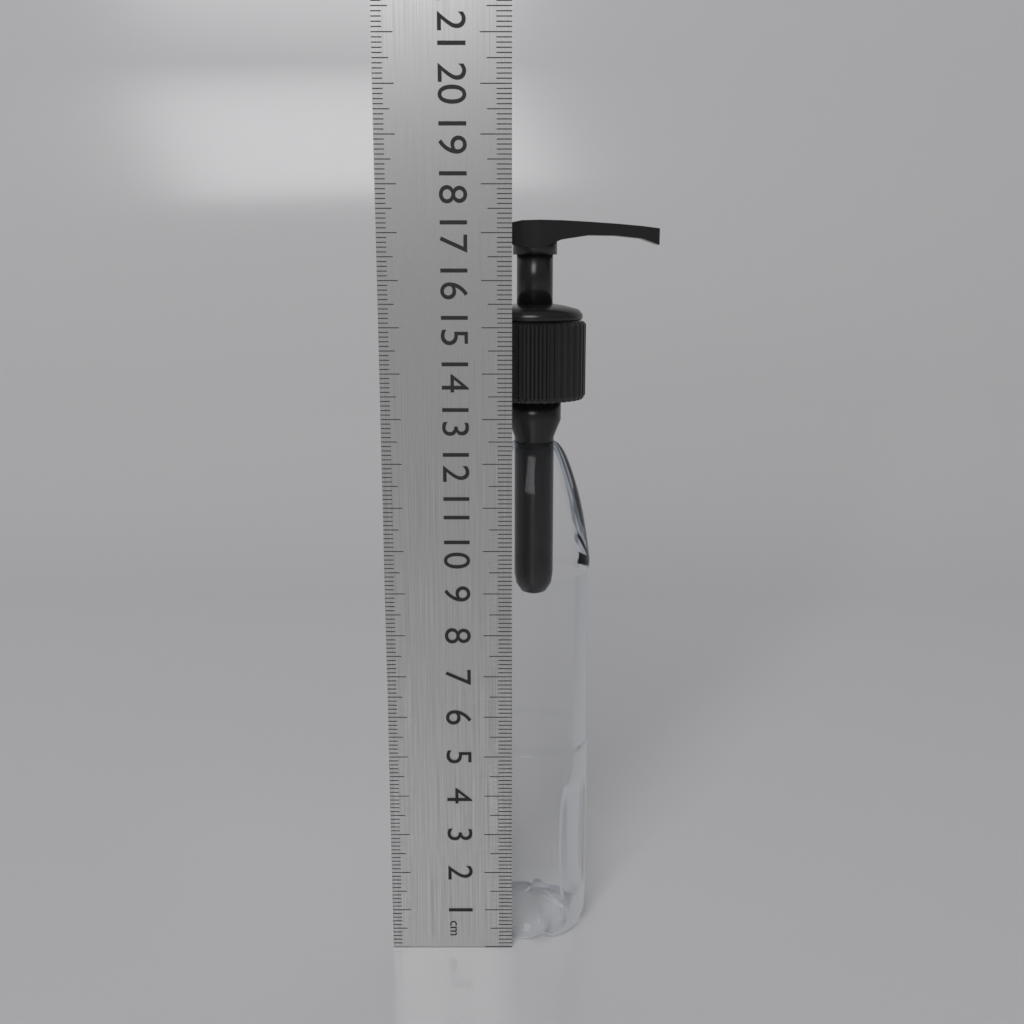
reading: 17.3 cm
